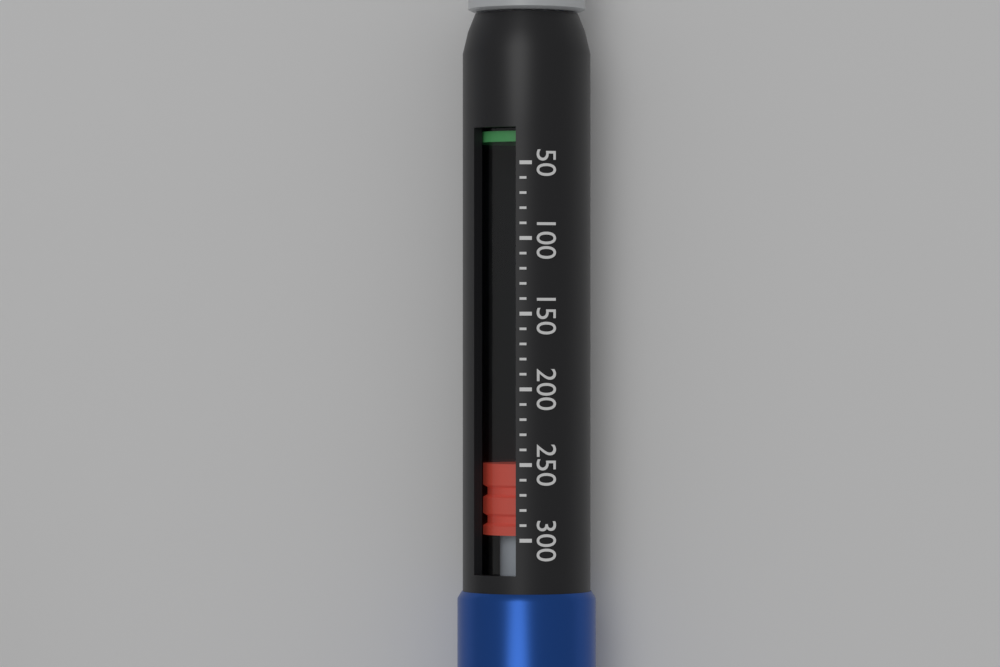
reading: 250 (no unit)
